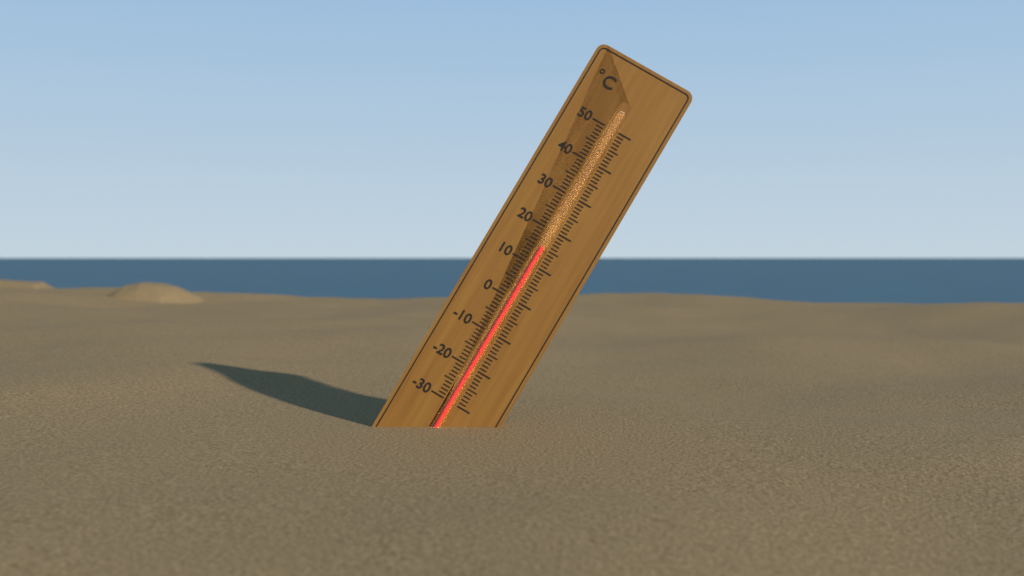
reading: 15 °C
